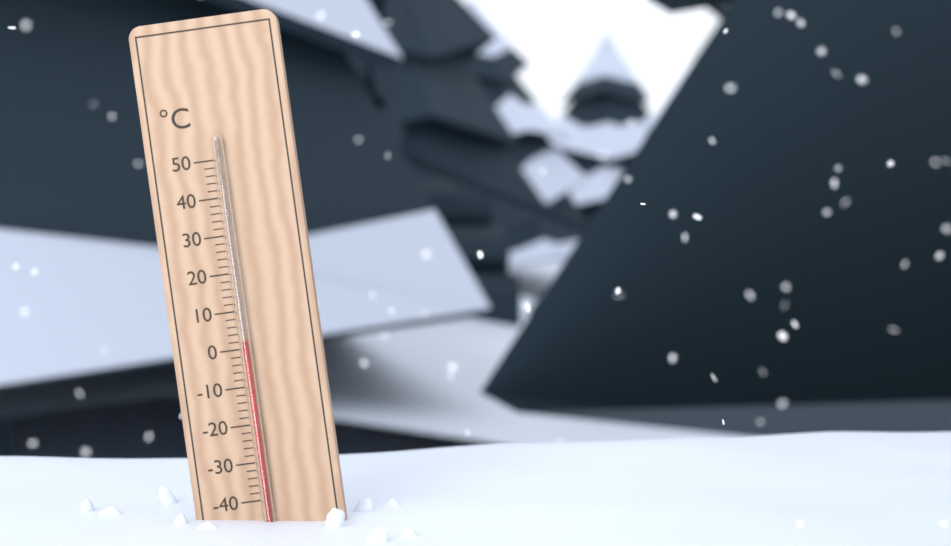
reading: 2 °C
